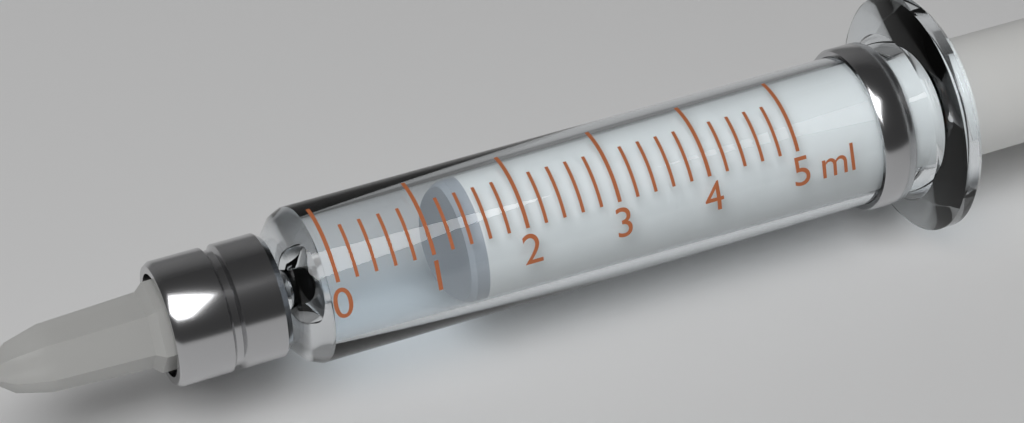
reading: 1.4 ml
